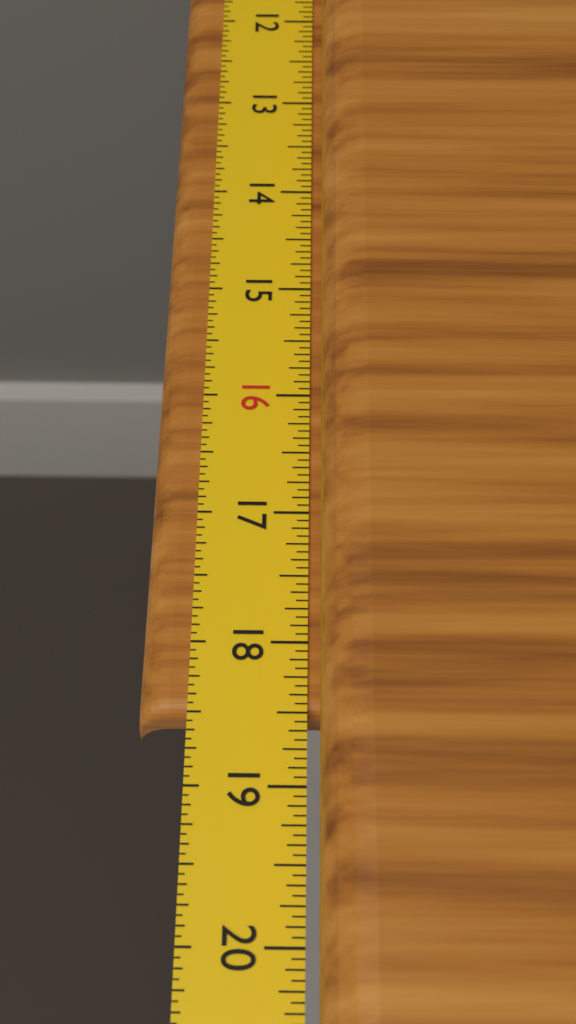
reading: 18.5000 in
